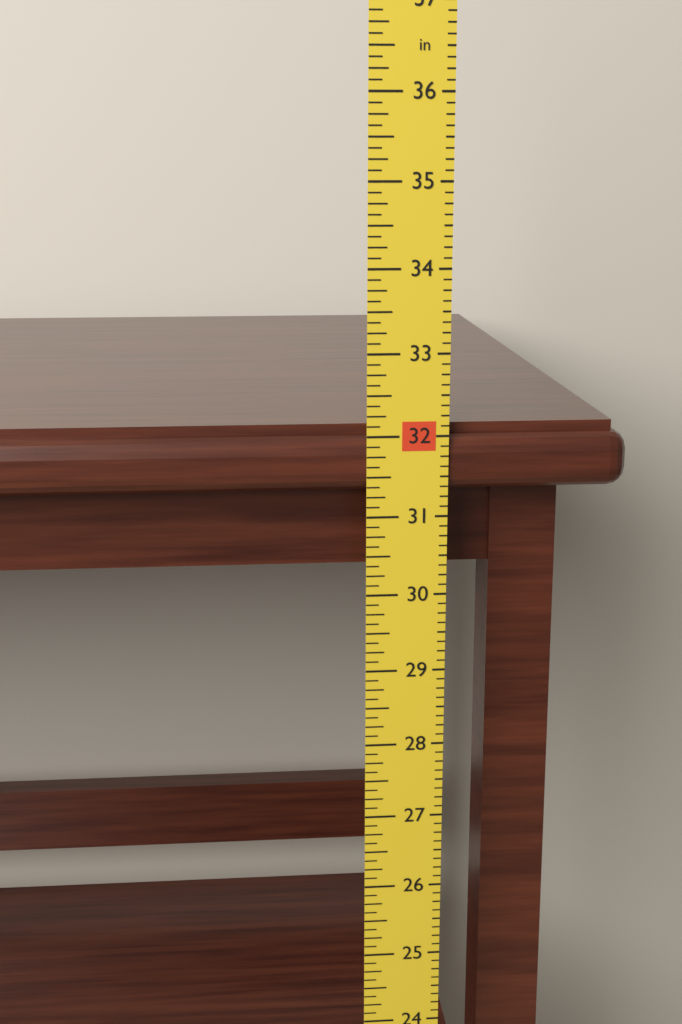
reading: 32.125 in
